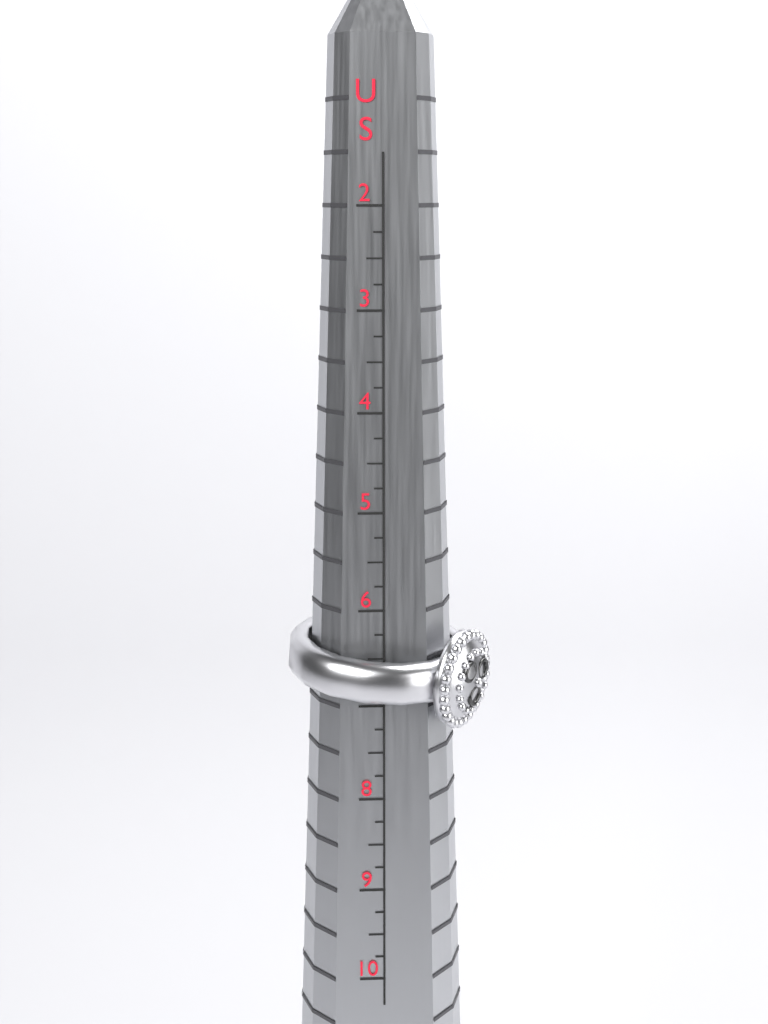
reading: 7.25 US
